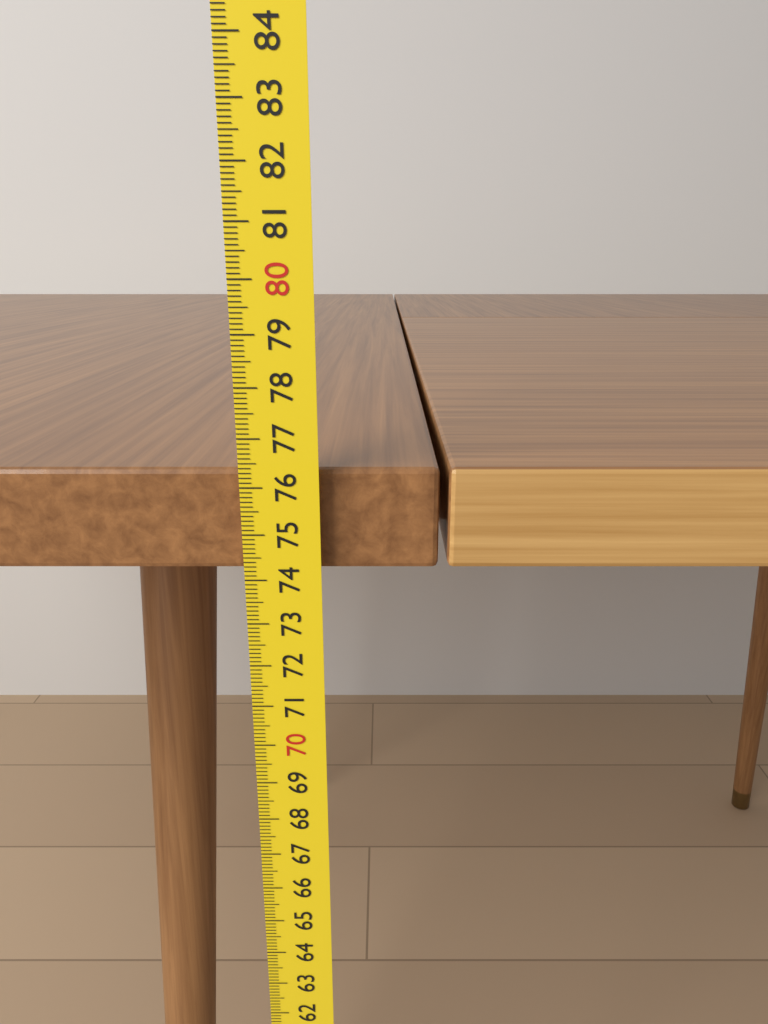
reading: 76.3 cm
